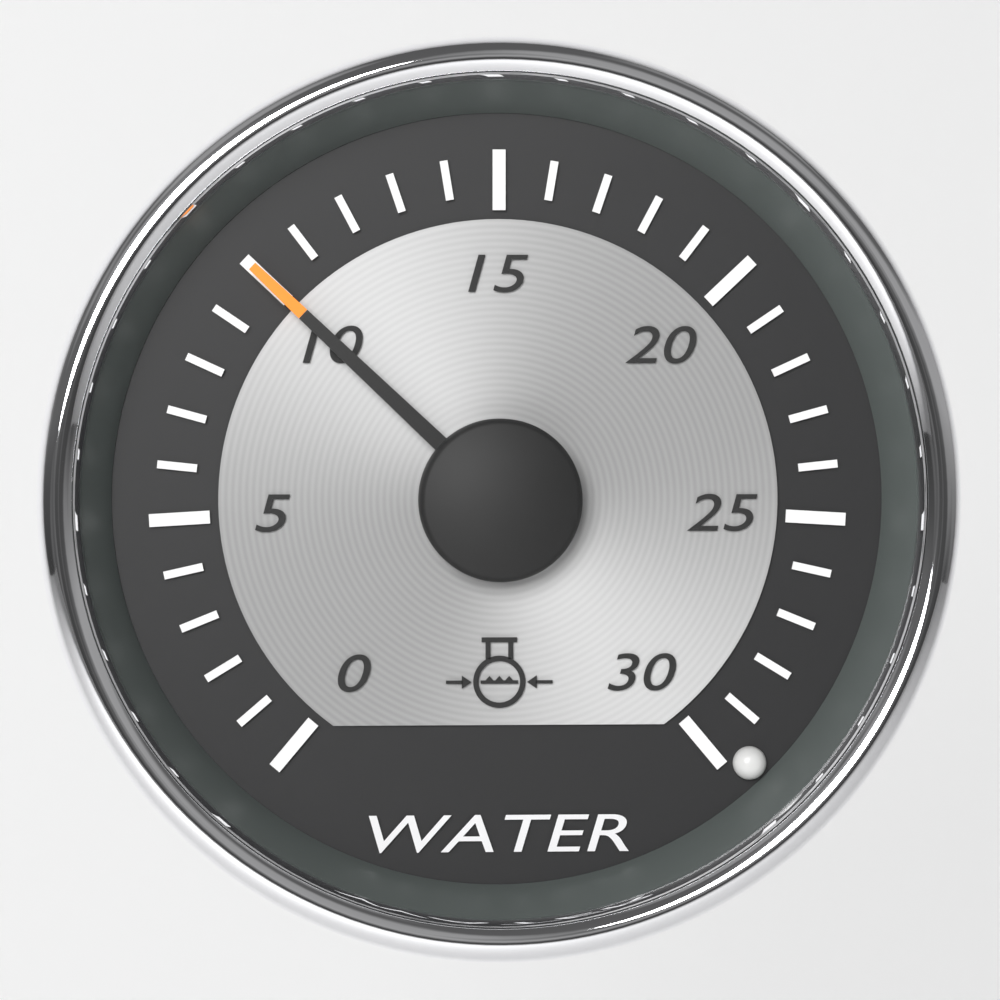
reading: 10 (no unit)
